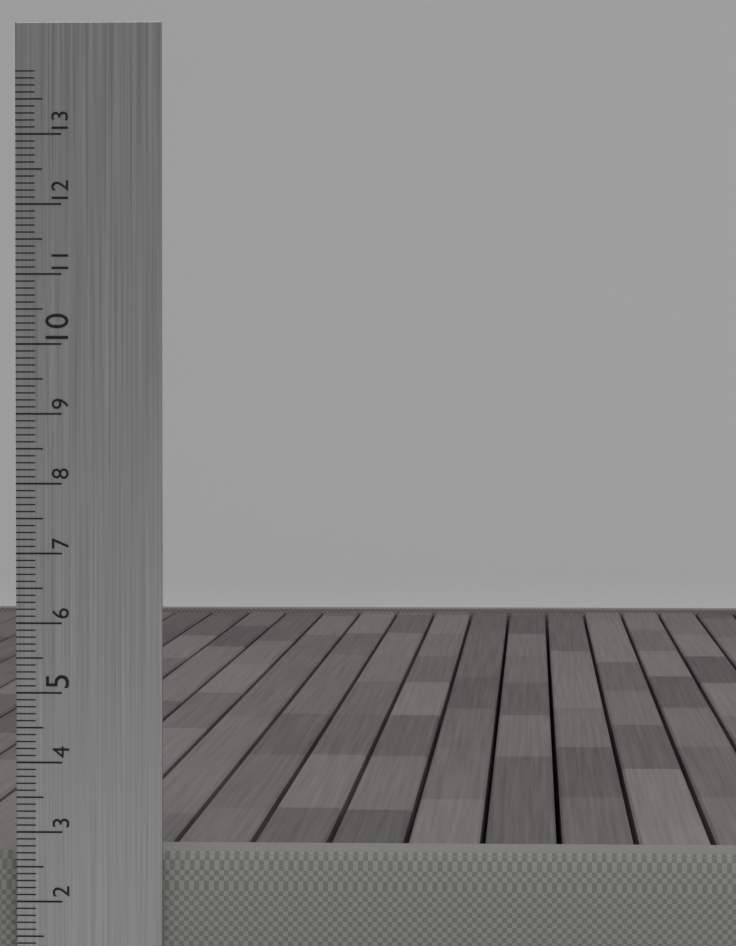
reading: 2.7 cm
